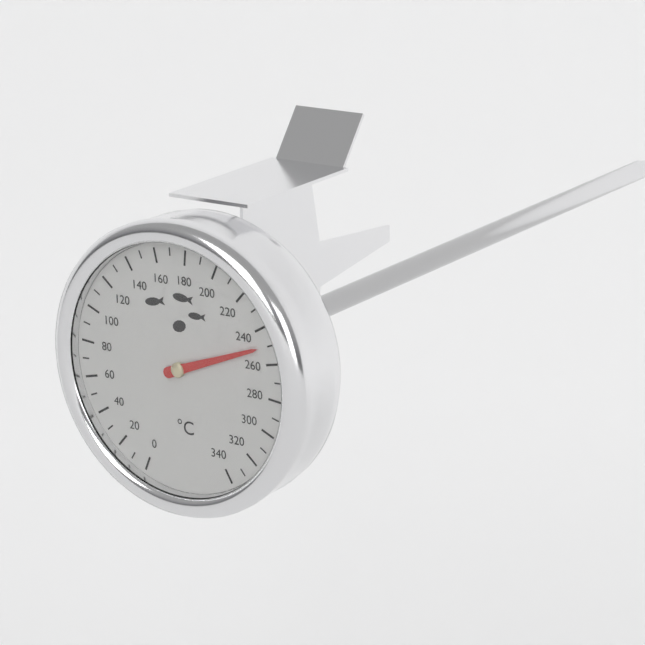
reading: 250 °C
